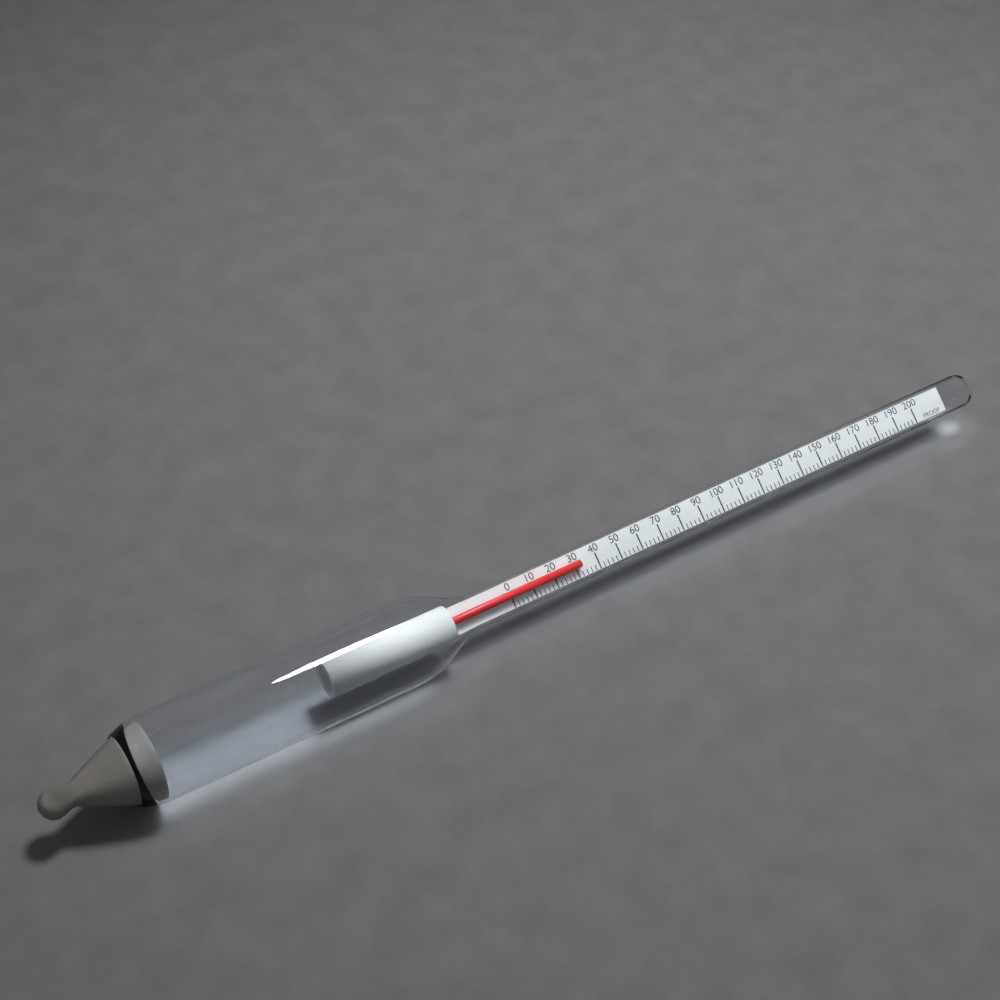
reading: 32 proof
